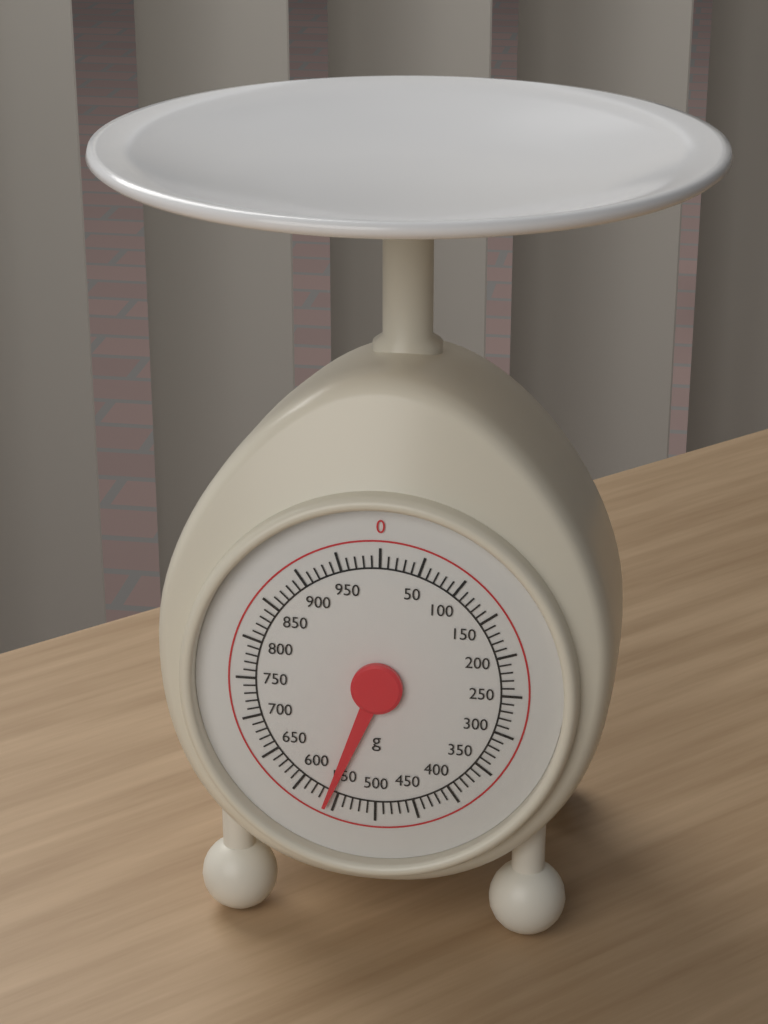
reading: 560 g
